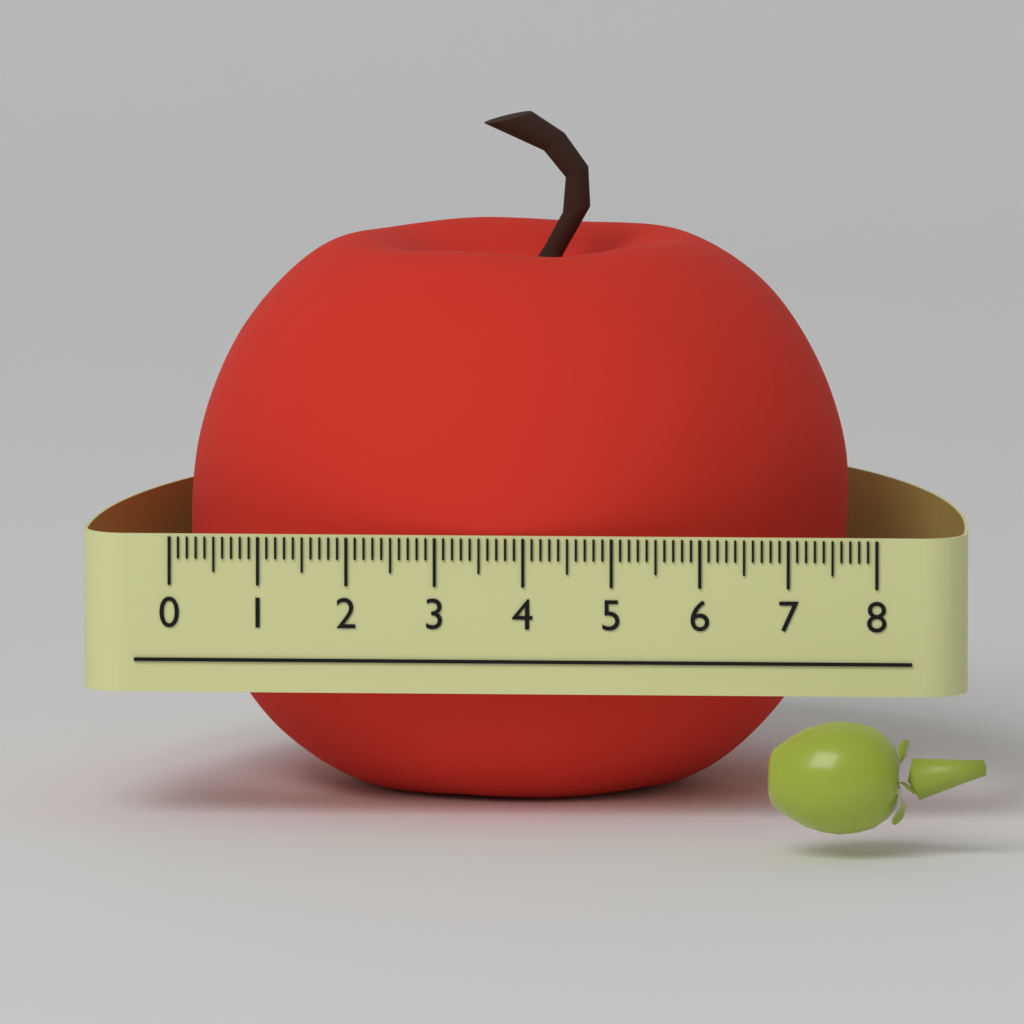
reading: 7.5 (no unit)
